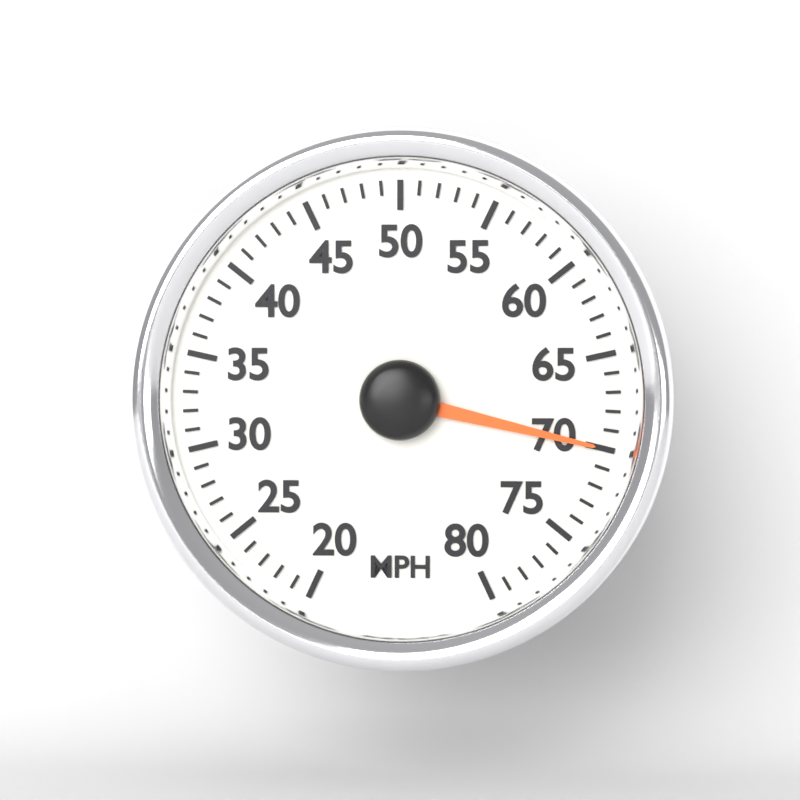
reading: 70 MPH
